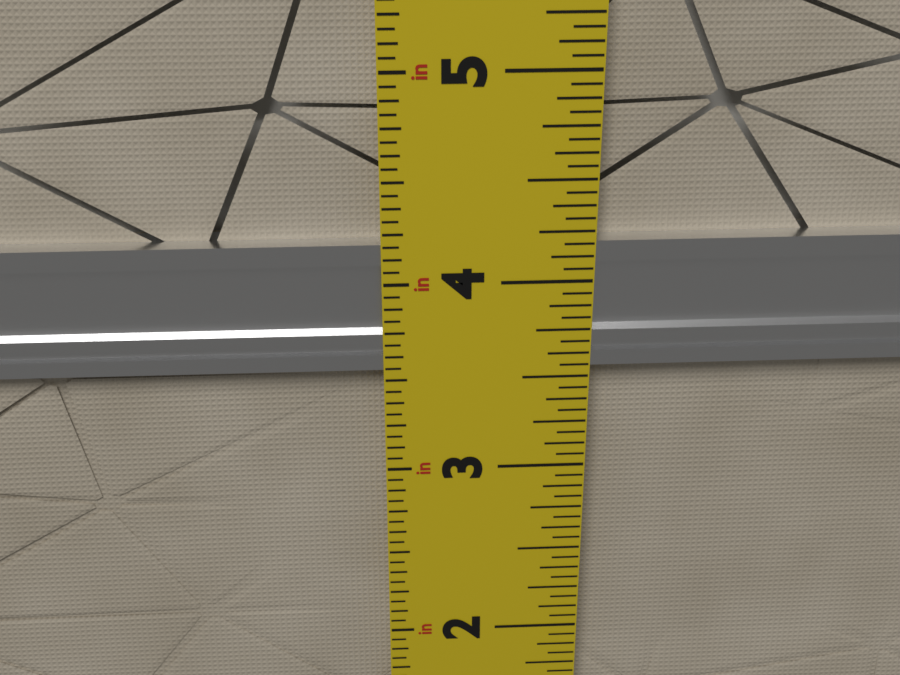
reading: 4.1875 in
